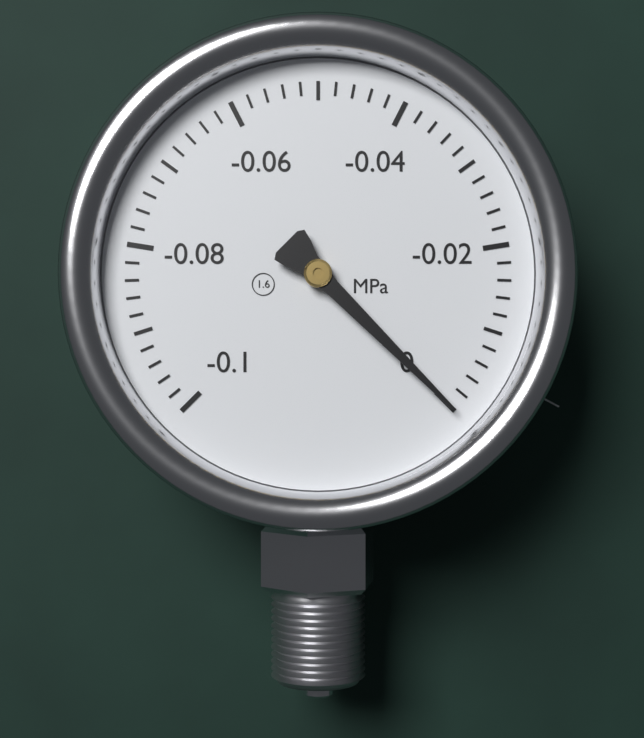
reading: 0.000 MPa
